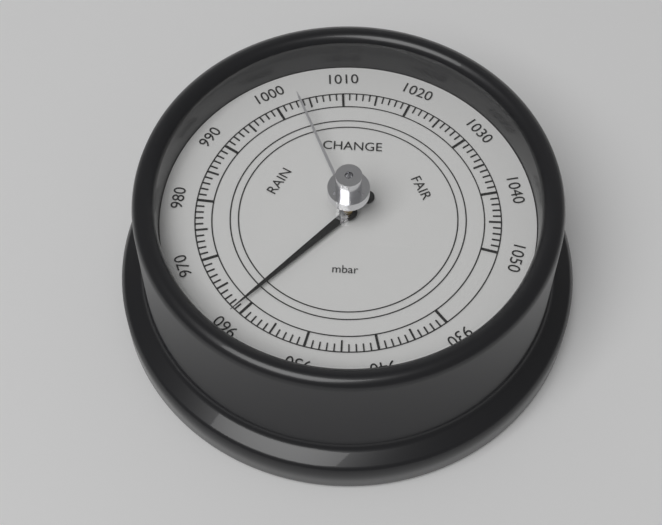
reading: 961 mbar
